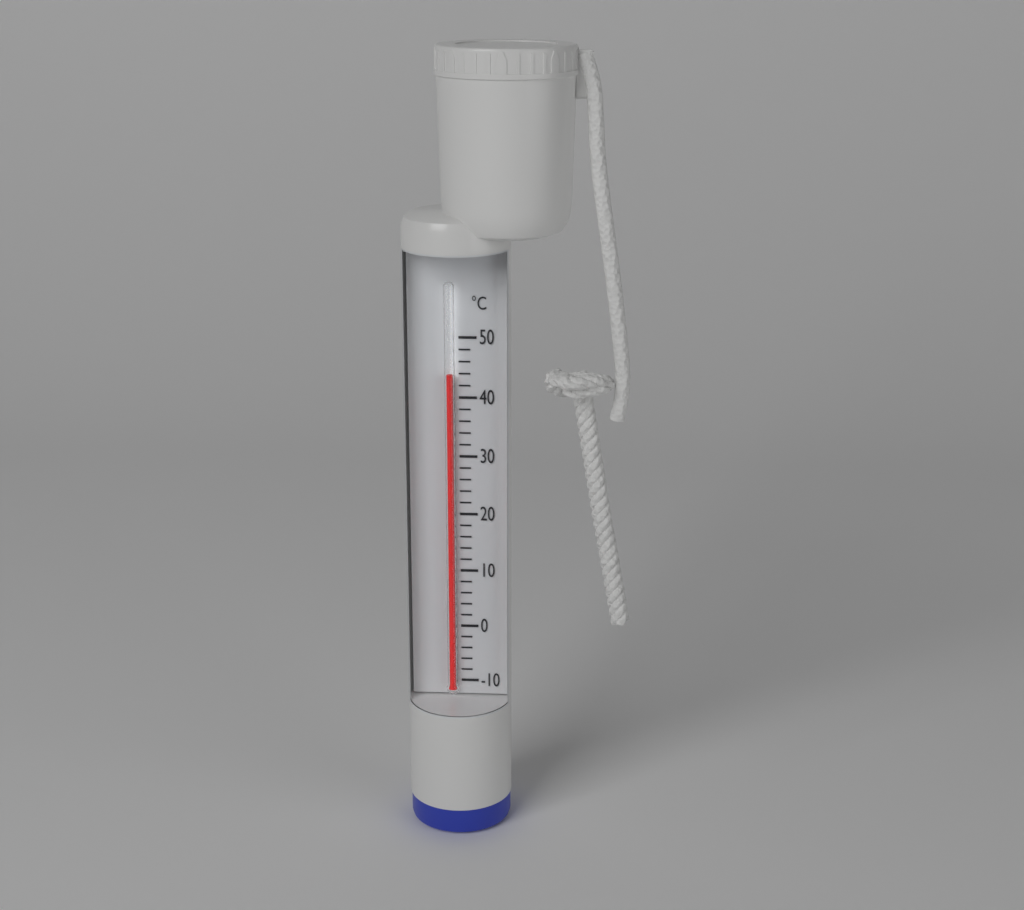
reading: 44 °C
